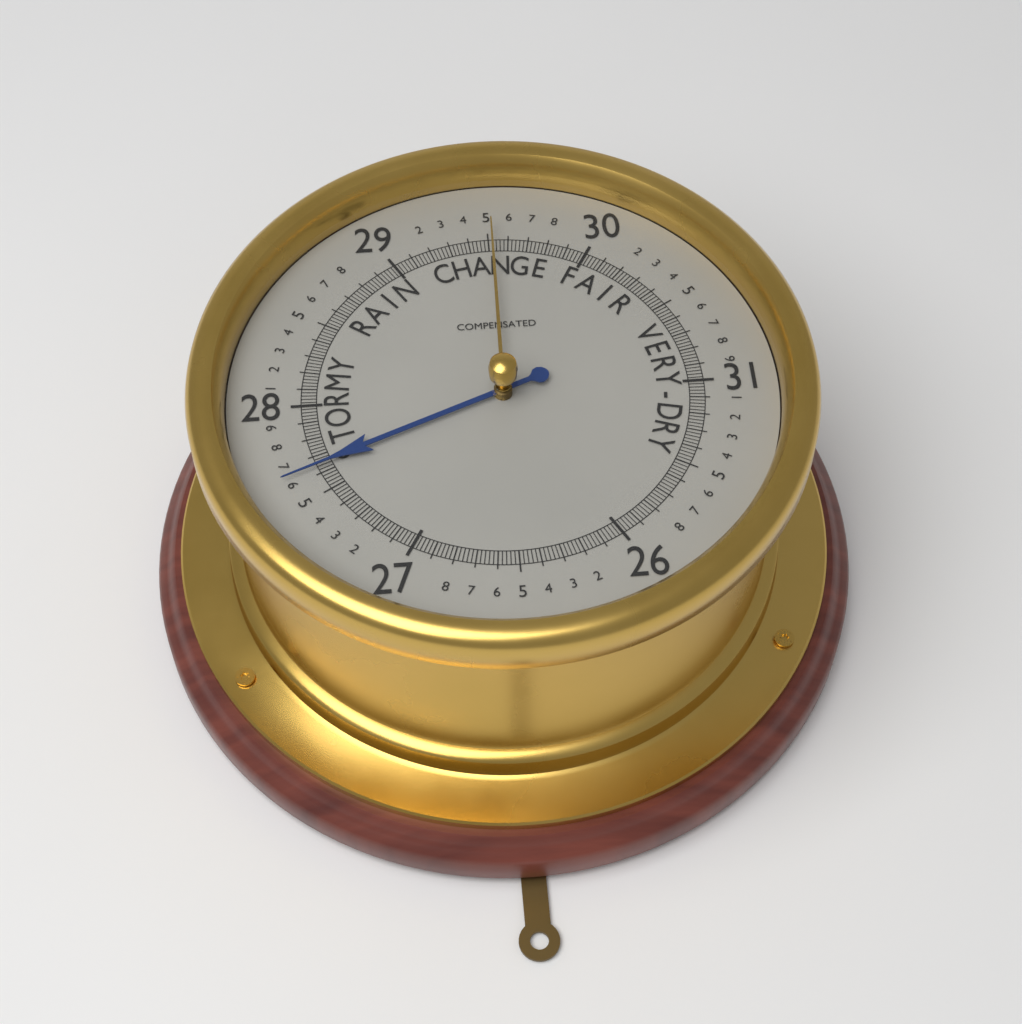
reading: 27.64 (no unit)
